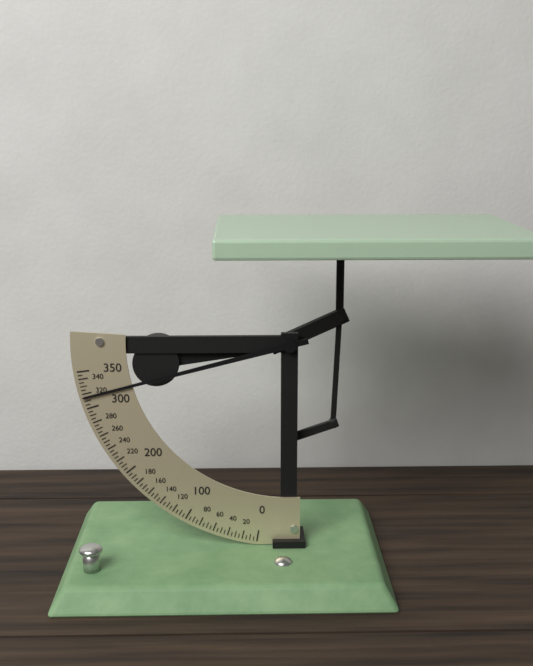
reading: 315 (no unit)
